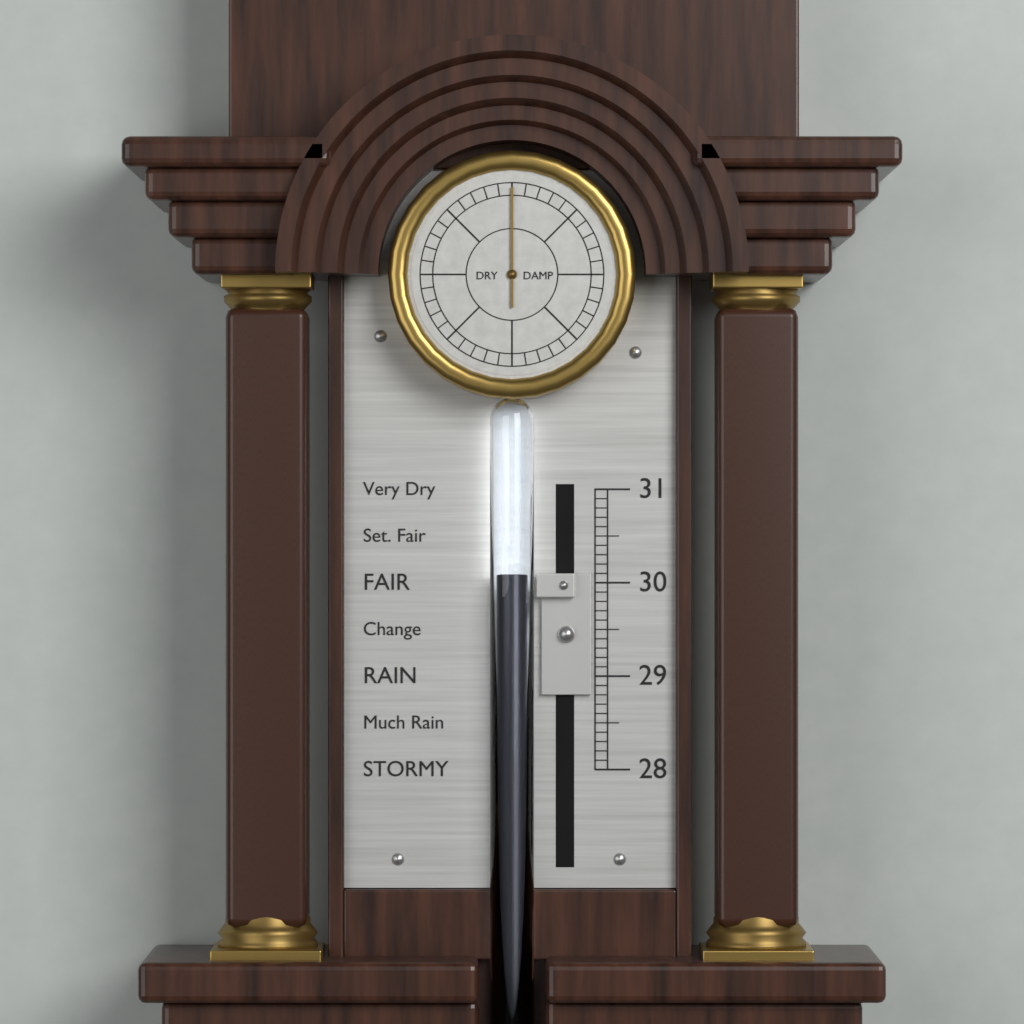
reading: 30.1 (no unit)
